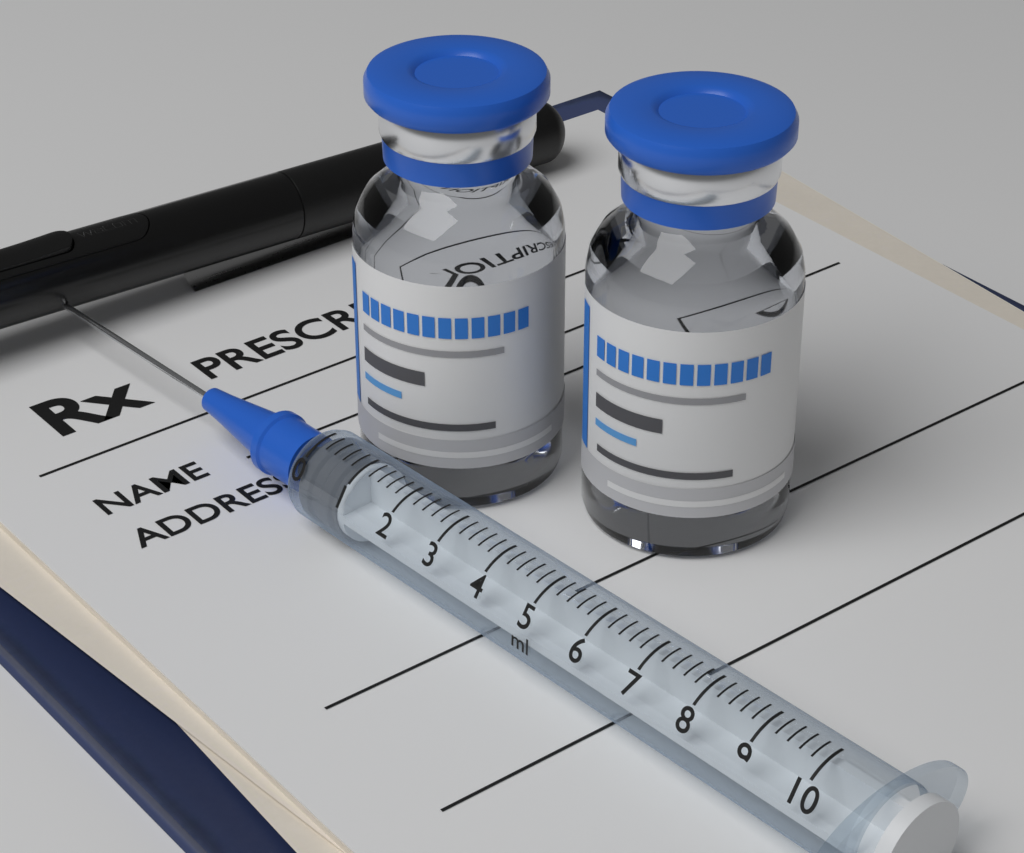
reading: 0.0 ml
